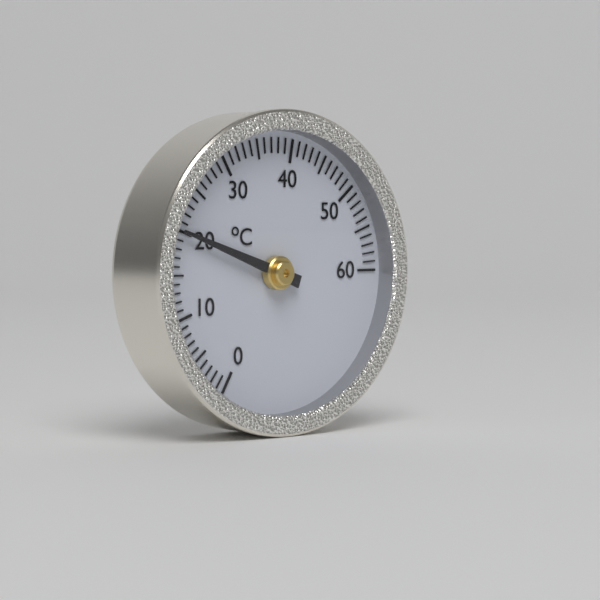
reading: 20 °C
